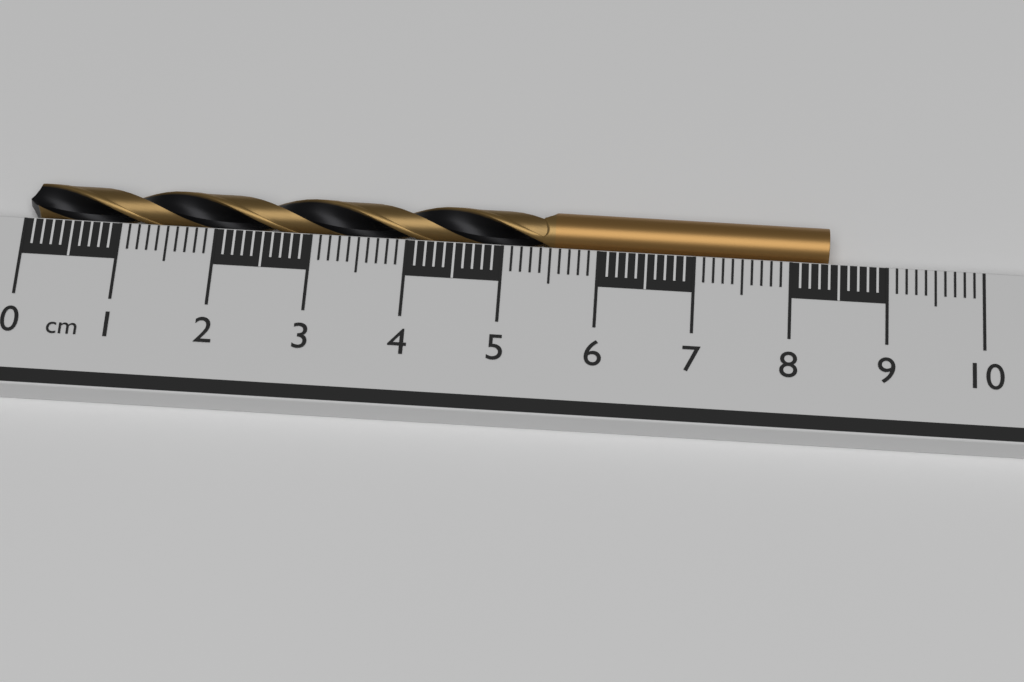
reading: 8.4 cm
